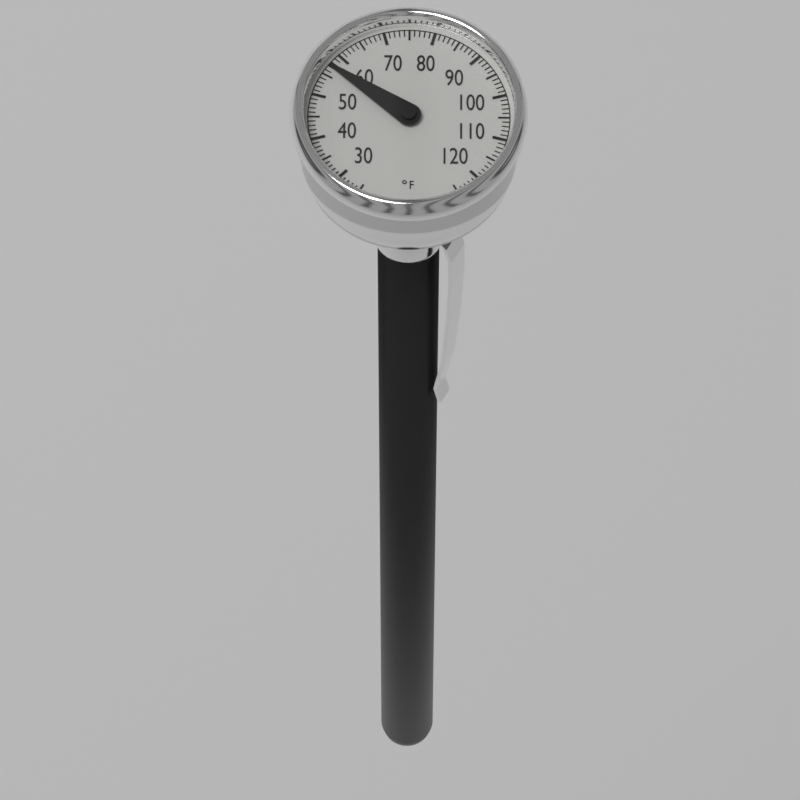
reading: 57 °F
